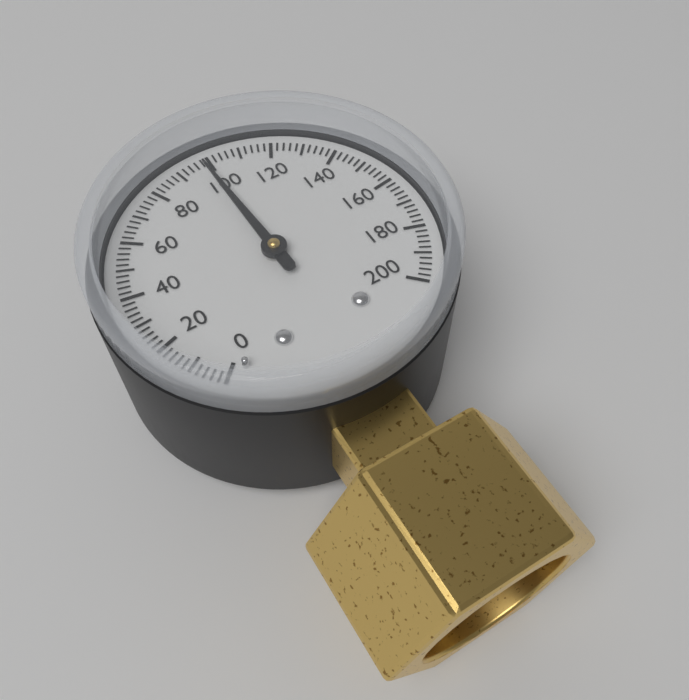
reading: 98 (no unit)
